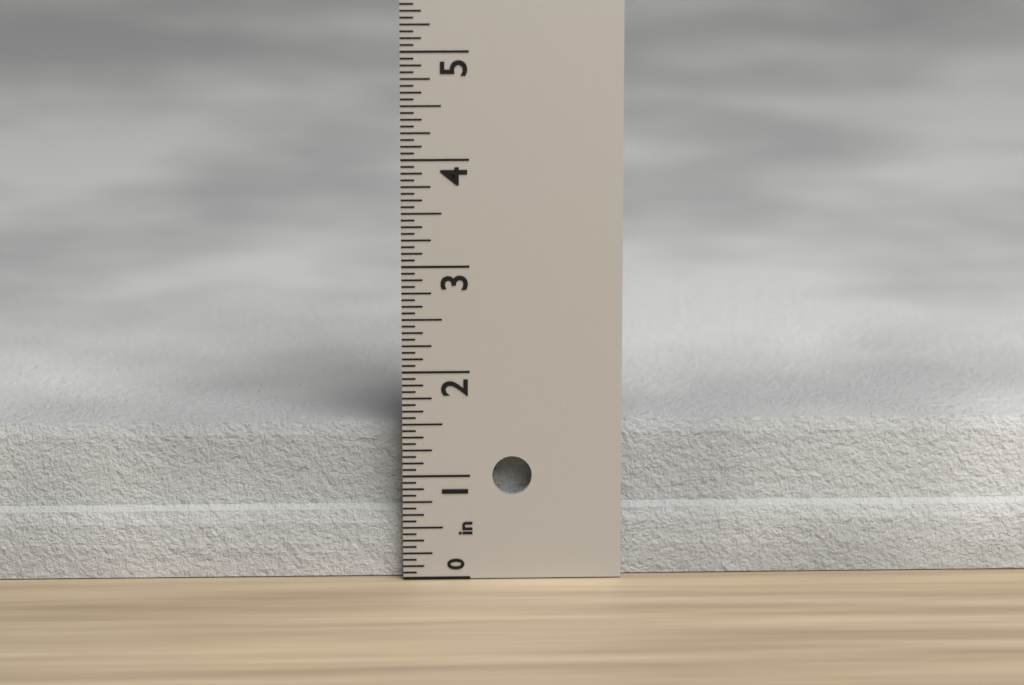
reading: 1.4375 in
